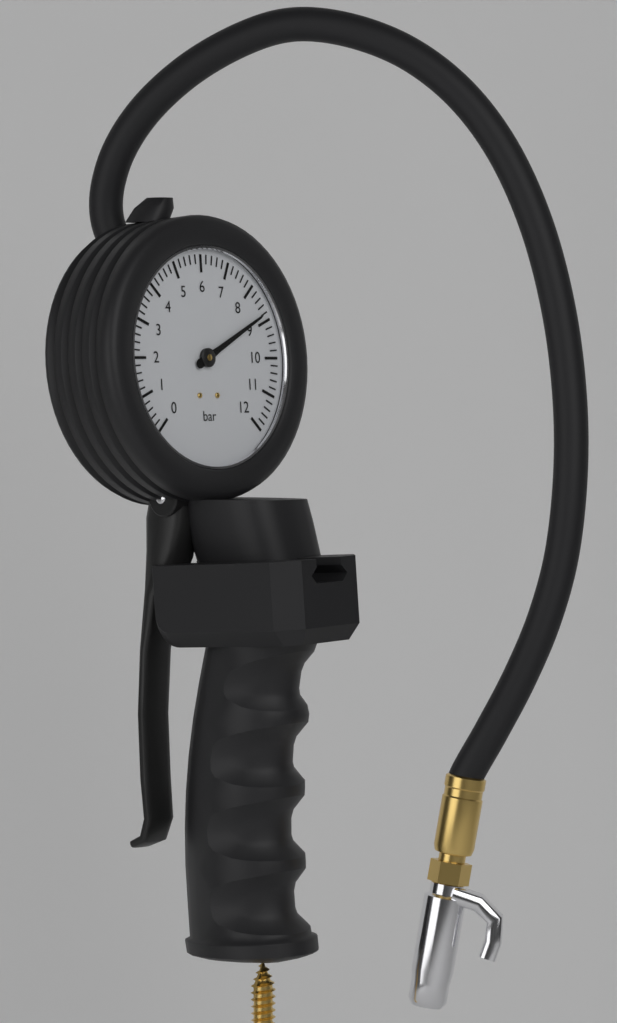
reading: 8.8 bar
